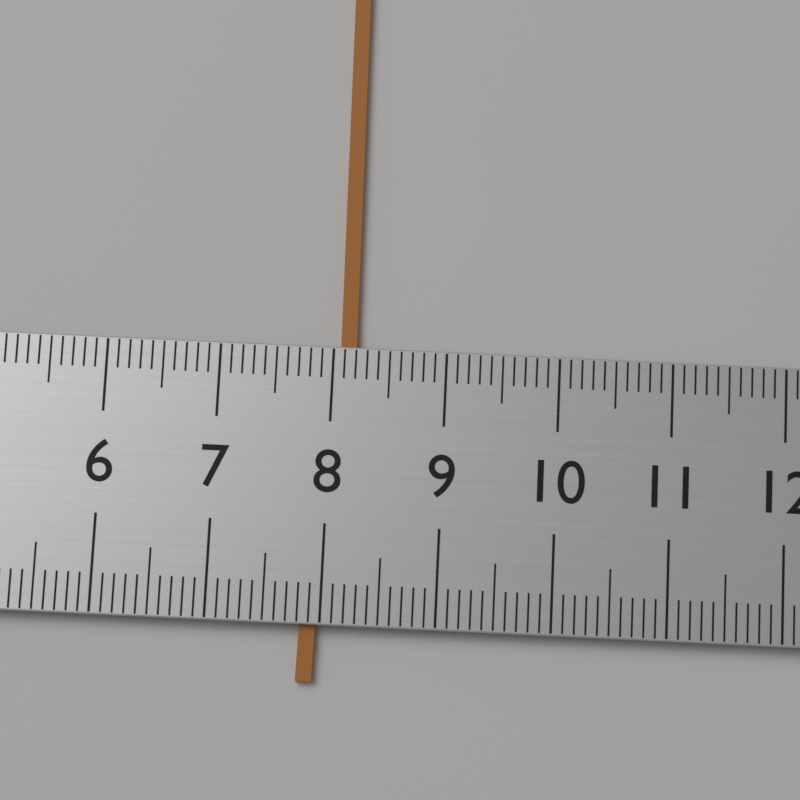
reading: 8.2 (no unit)
